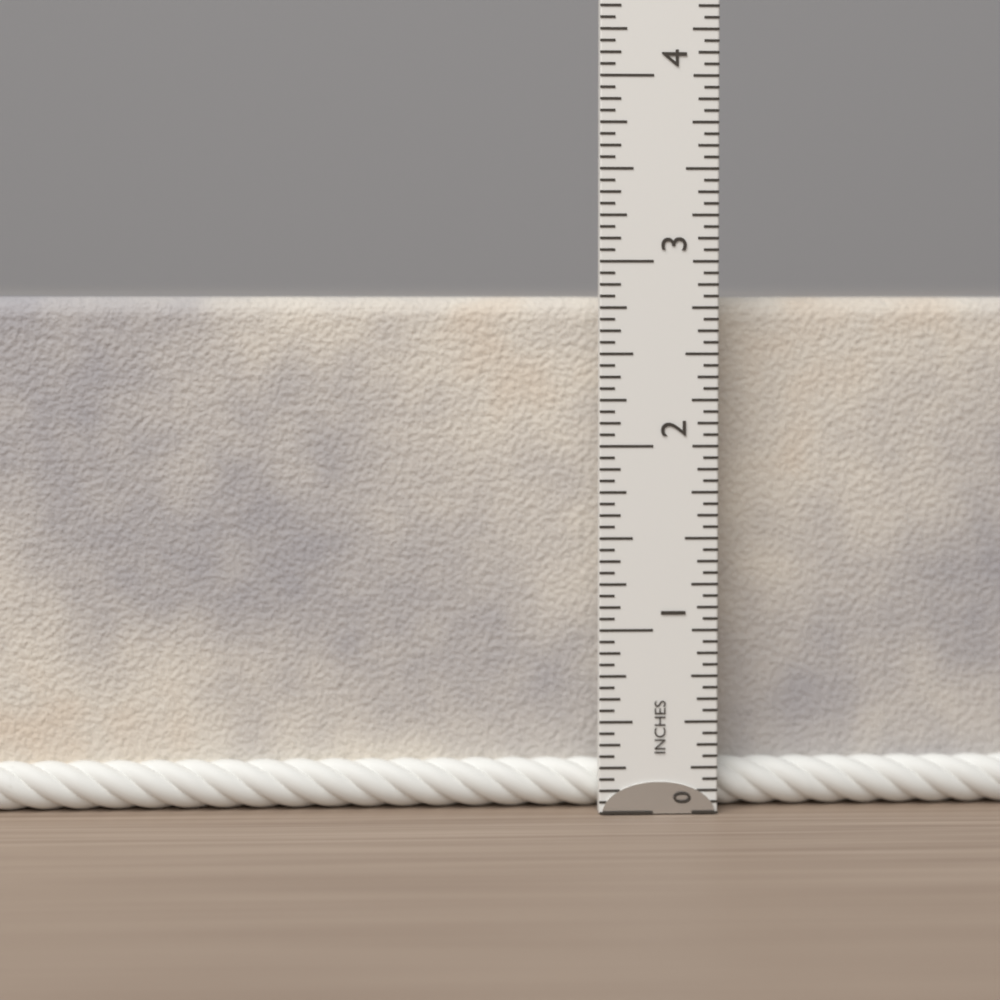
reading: 2.8125 in
